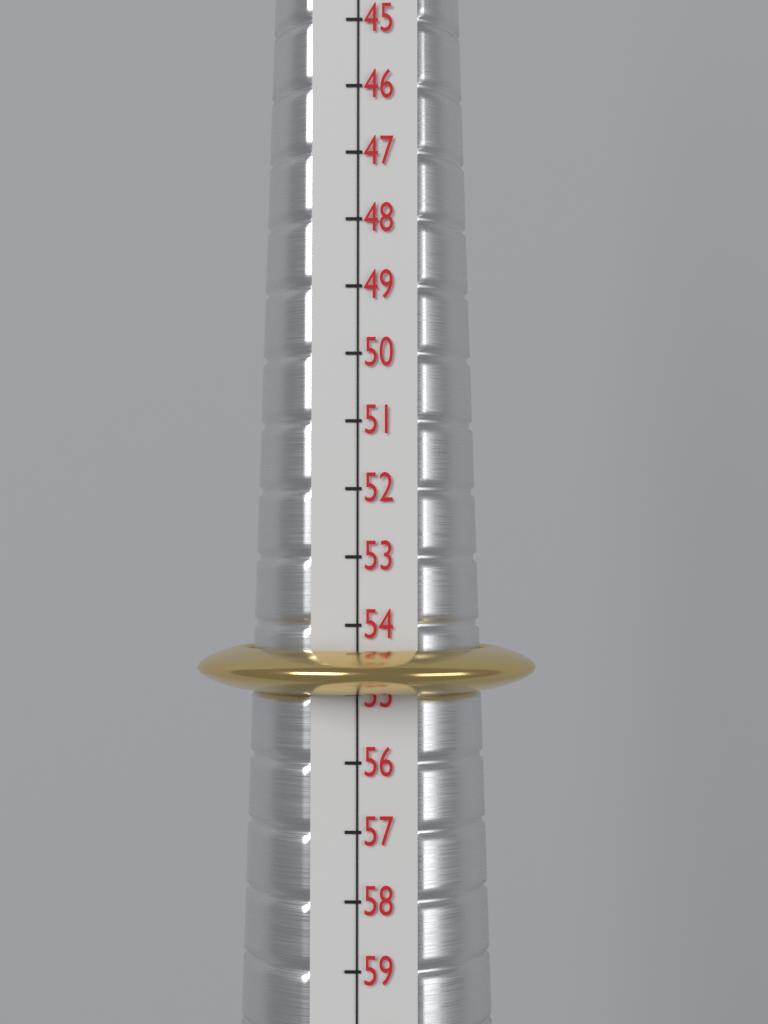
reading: 55 (no unit)
